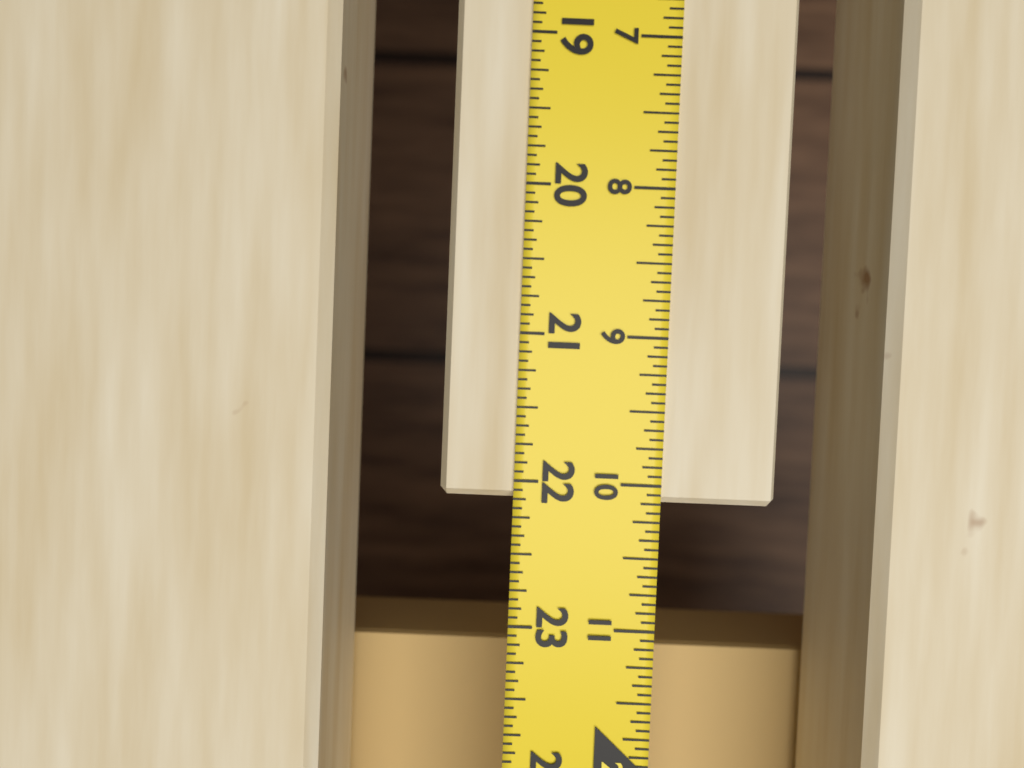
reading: 22.1250 in
